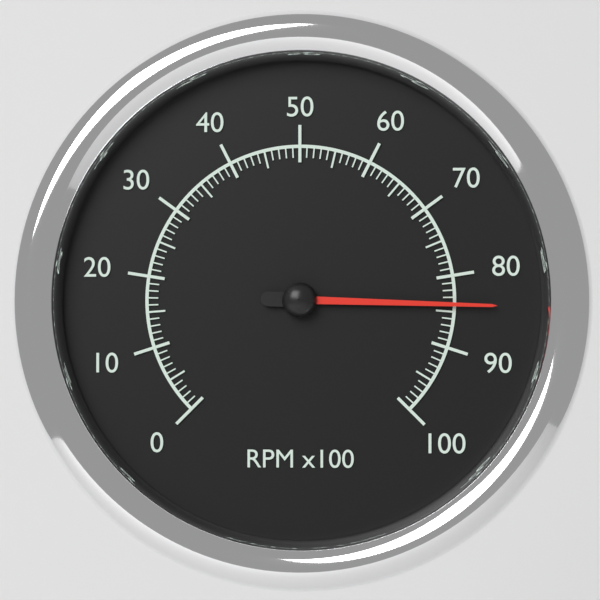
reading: 84 RPM x100
